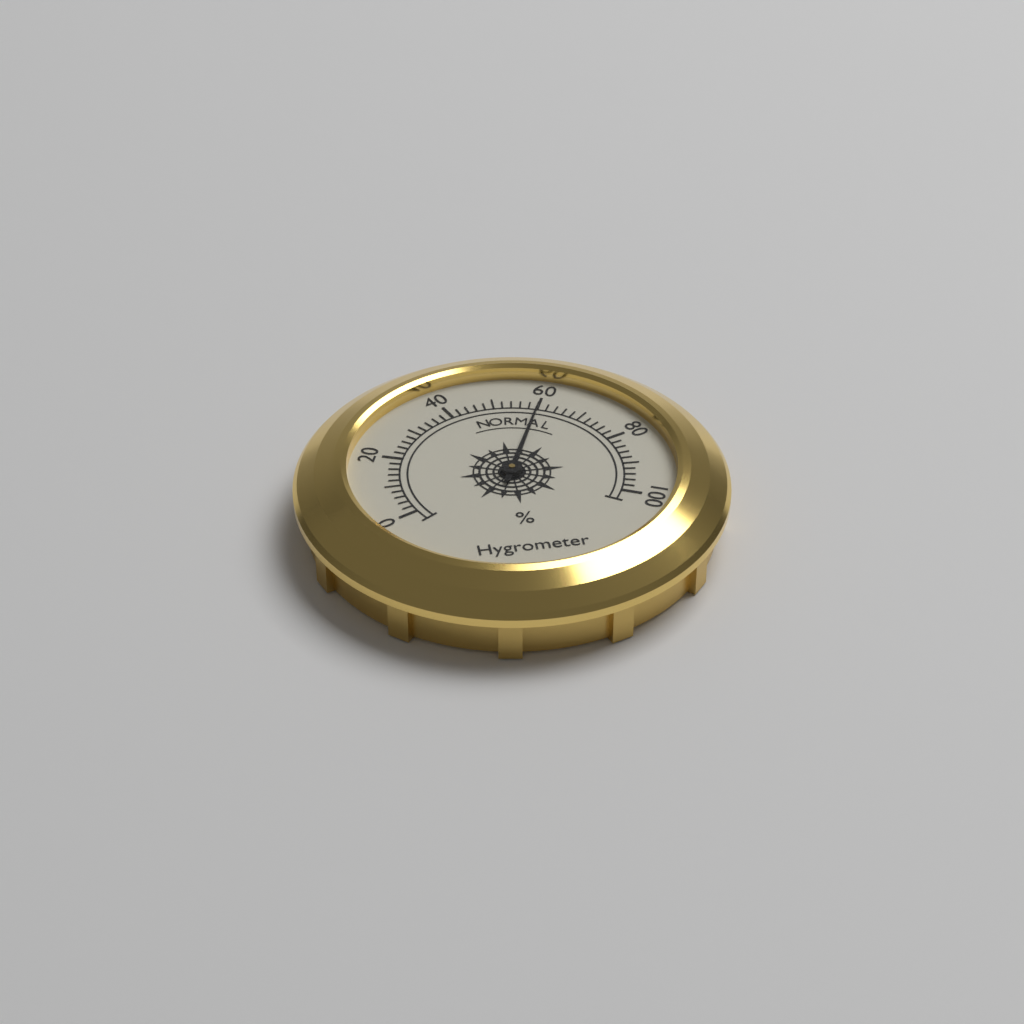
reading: 60 %
